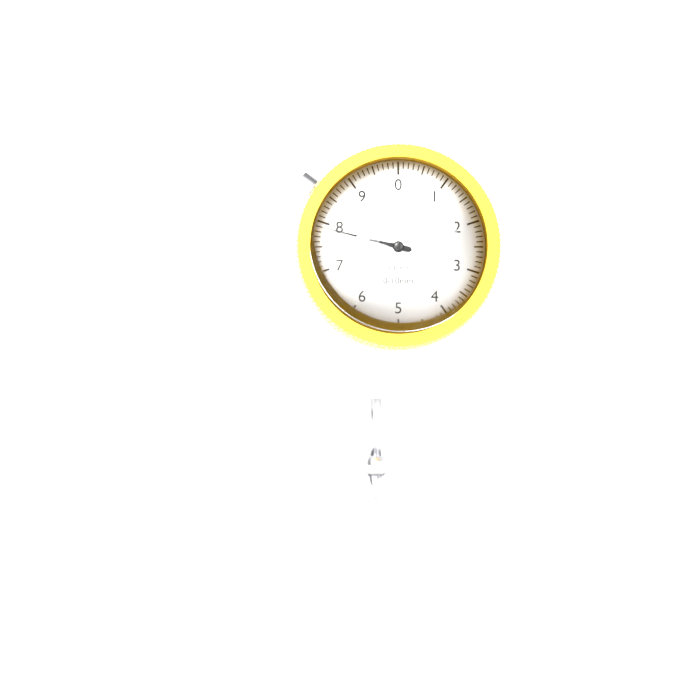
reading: 7.9 mm
